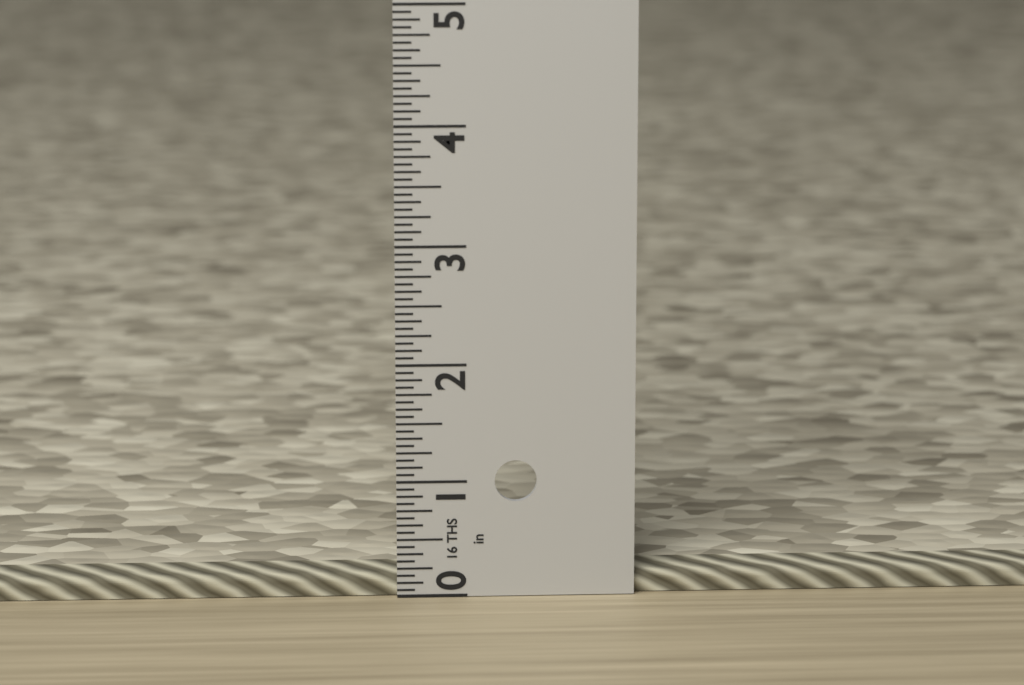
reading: 0.1875 in
